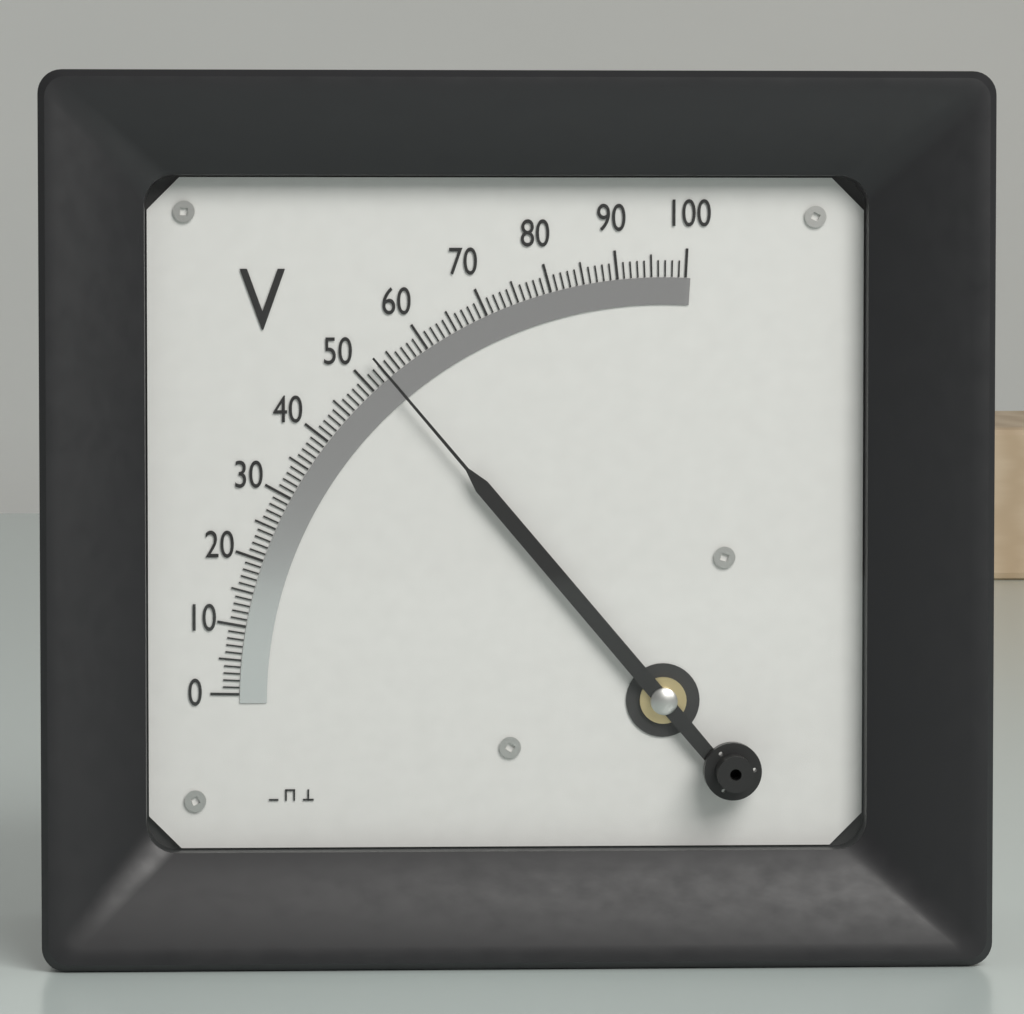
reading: 53 V
